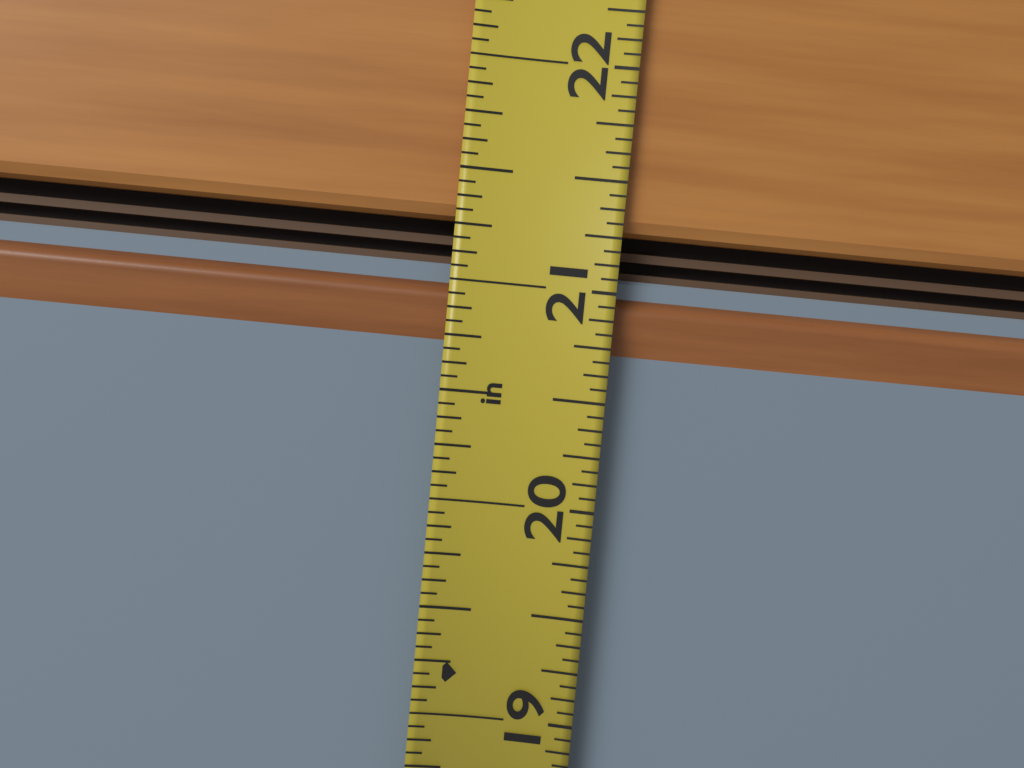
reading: 21.0625 in
